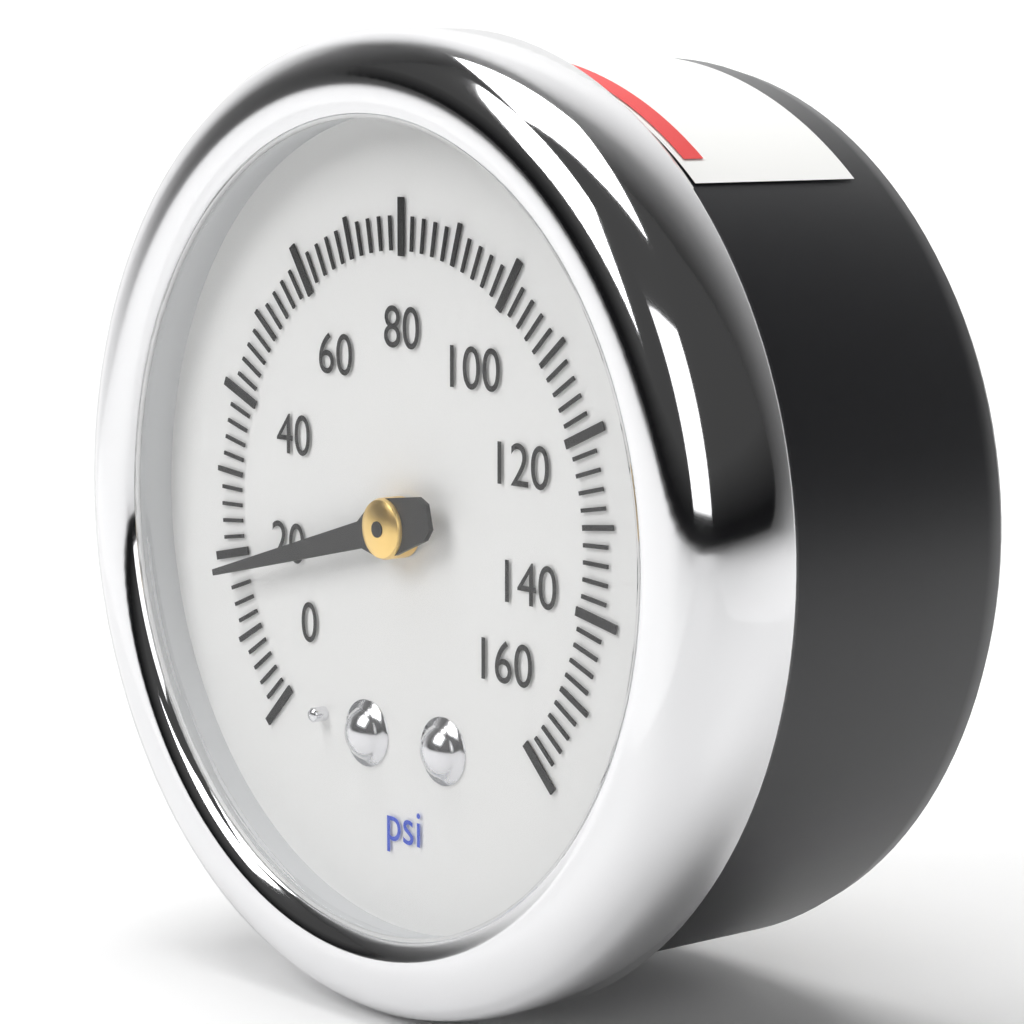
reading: 18 psi
